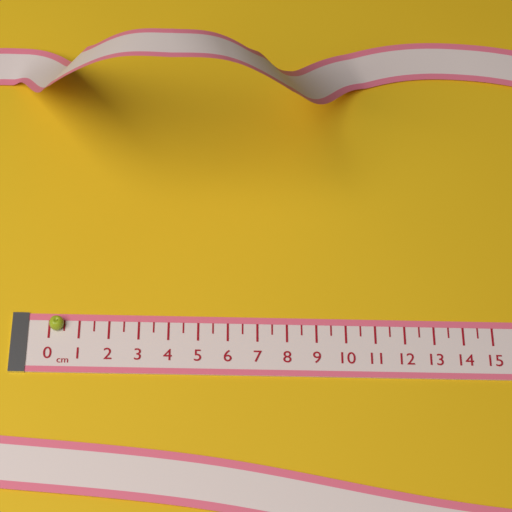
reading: 0.5 cm
